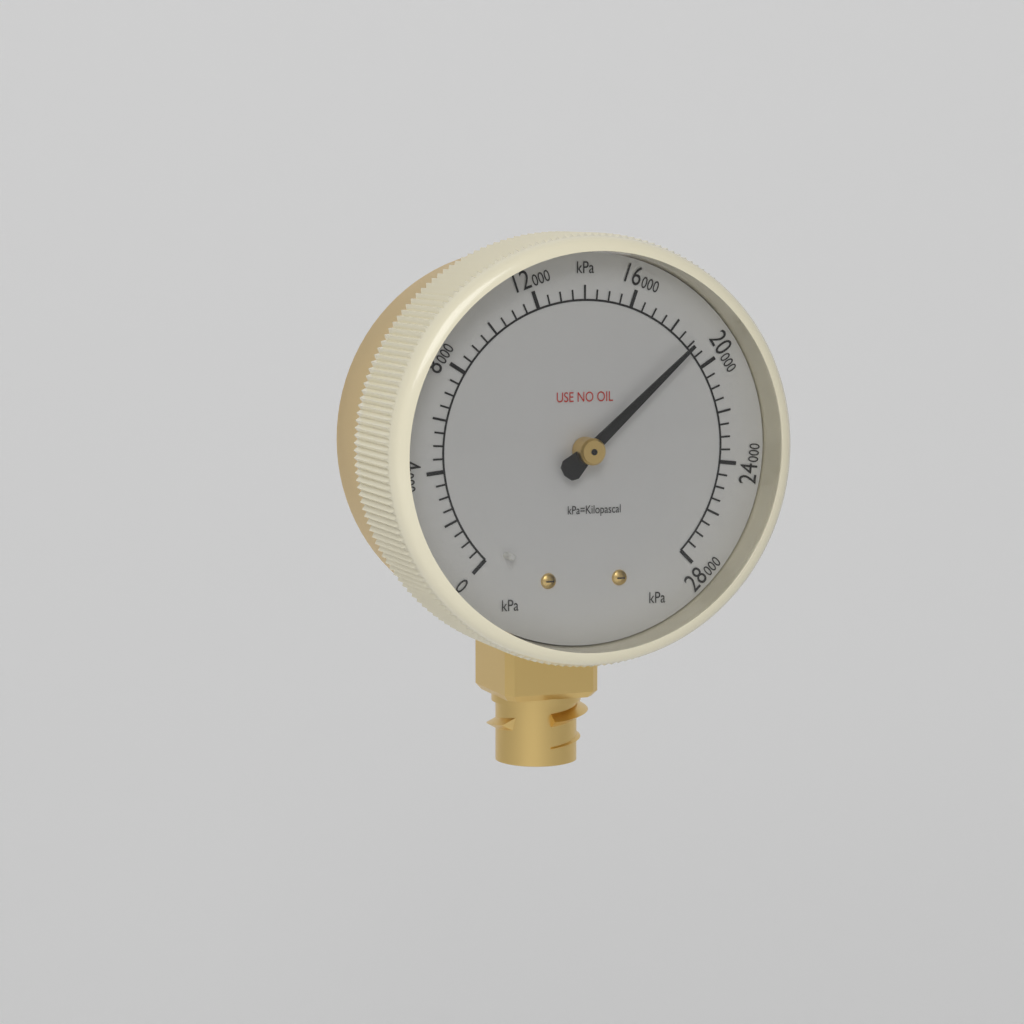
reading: 19000 kPa
